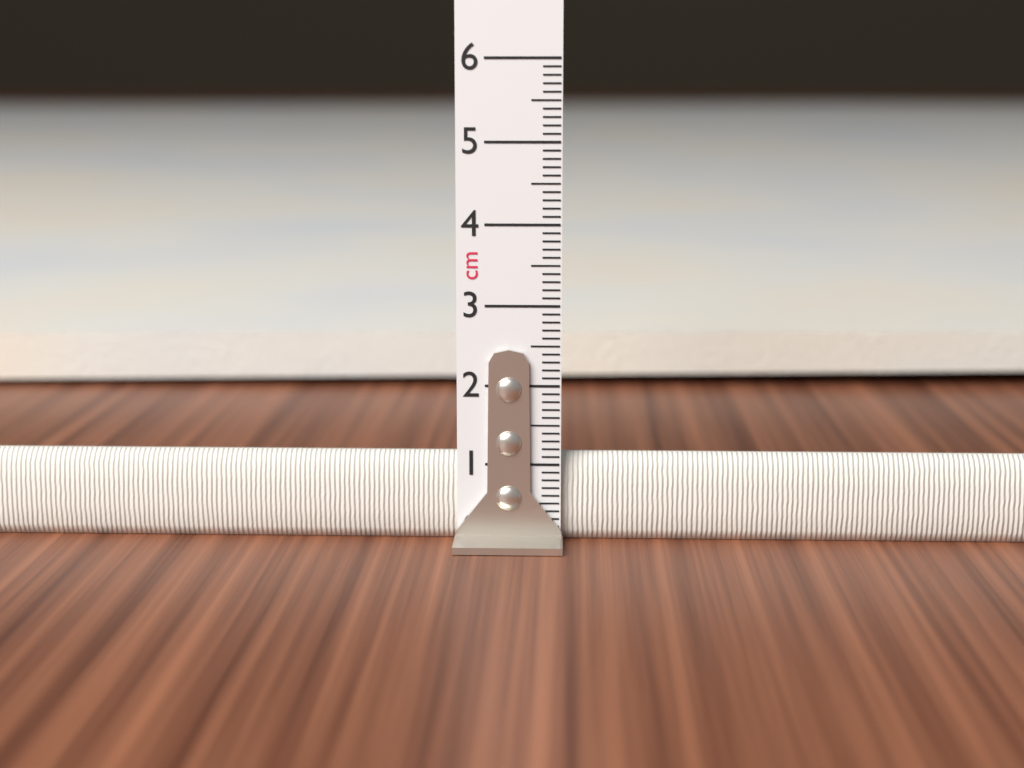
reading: 1.1 cm
